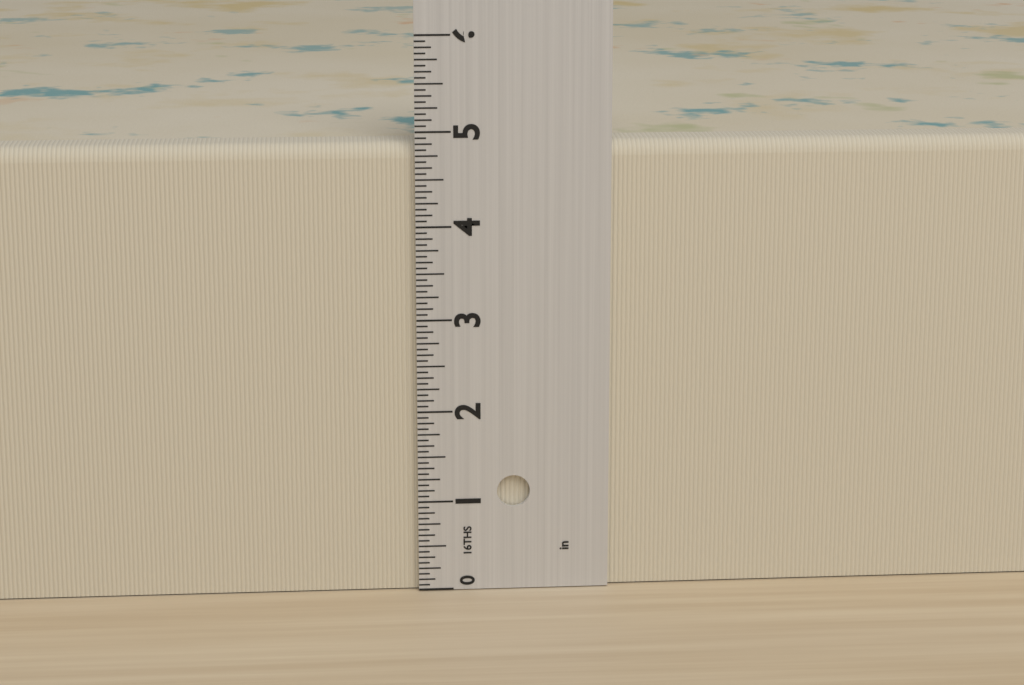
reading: 4.8750 in
